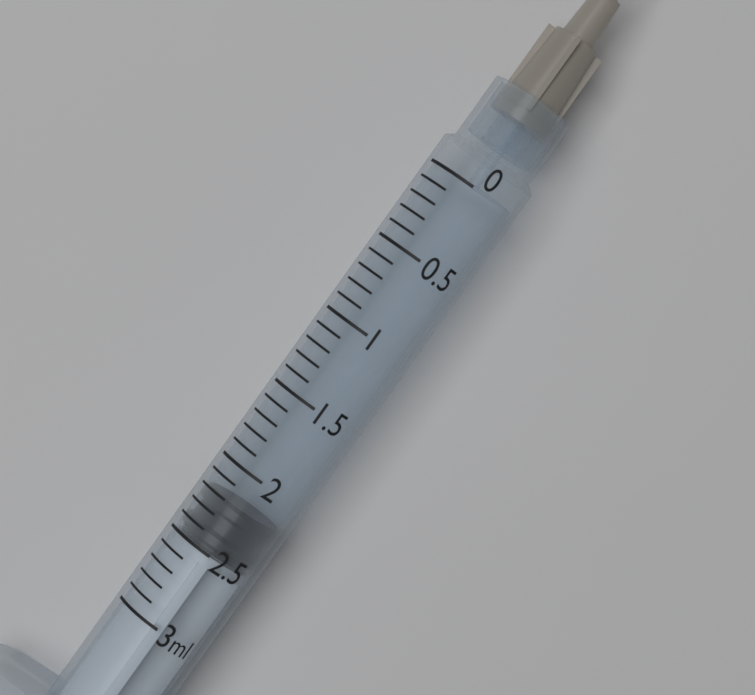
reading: 2.2 ml
